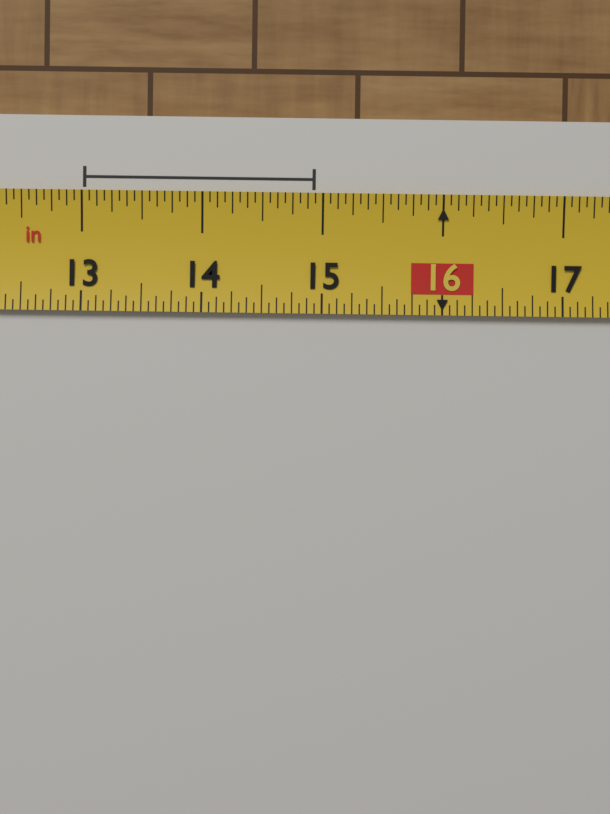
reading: 14.9375 in
